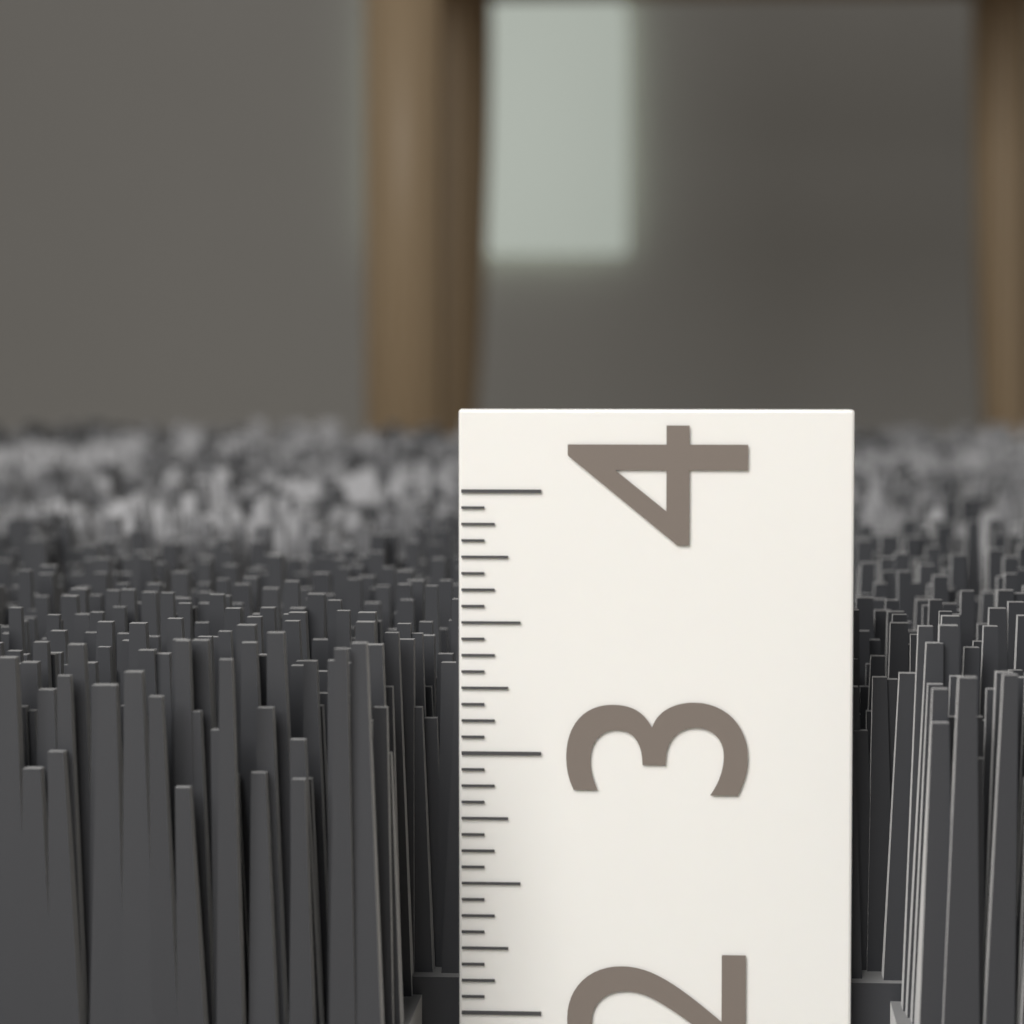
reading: 3.5000 (no unit)
